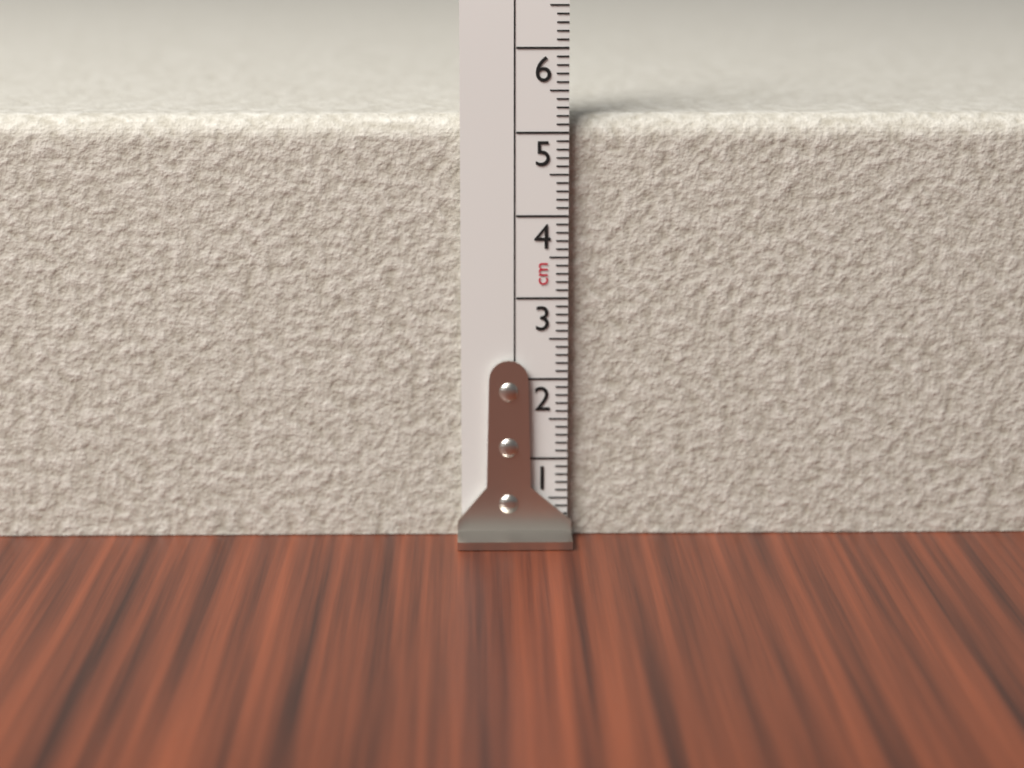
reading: 5.2 cm
